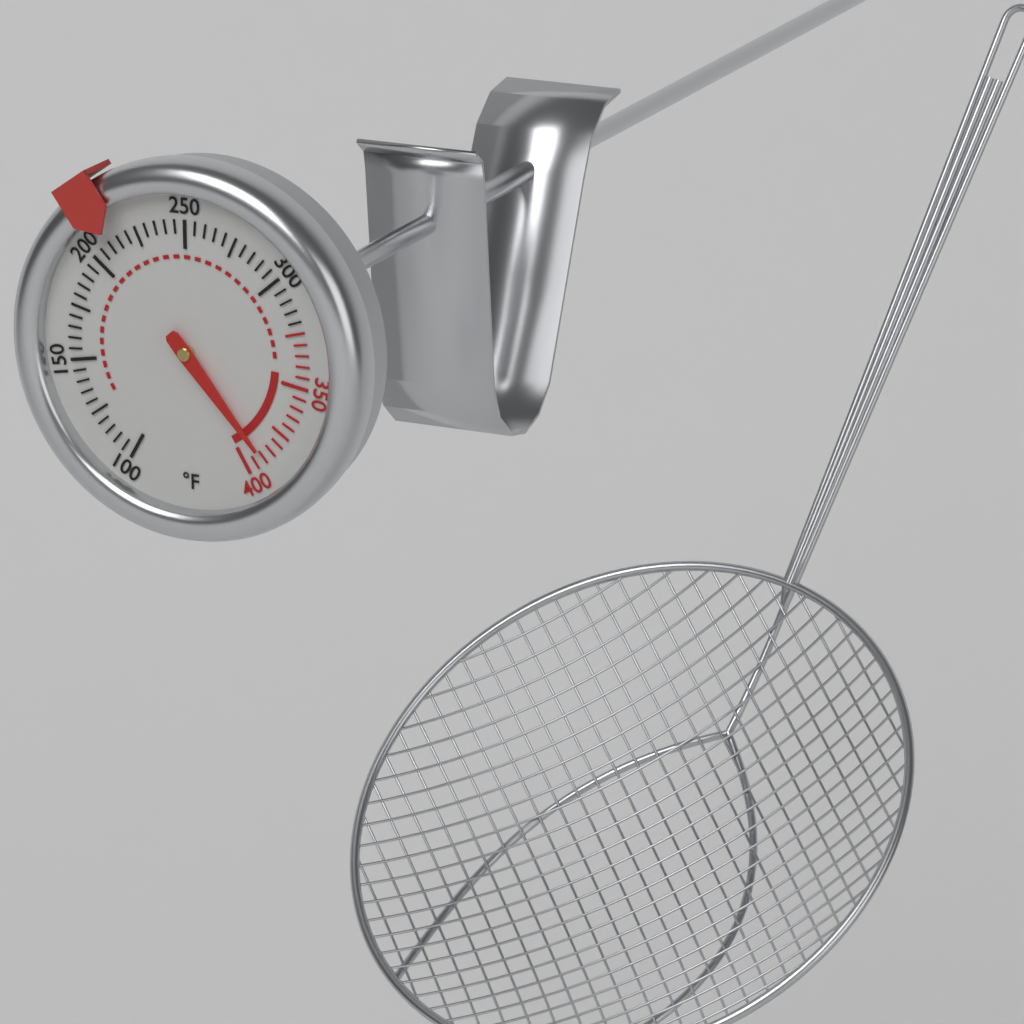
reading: 390 °F
